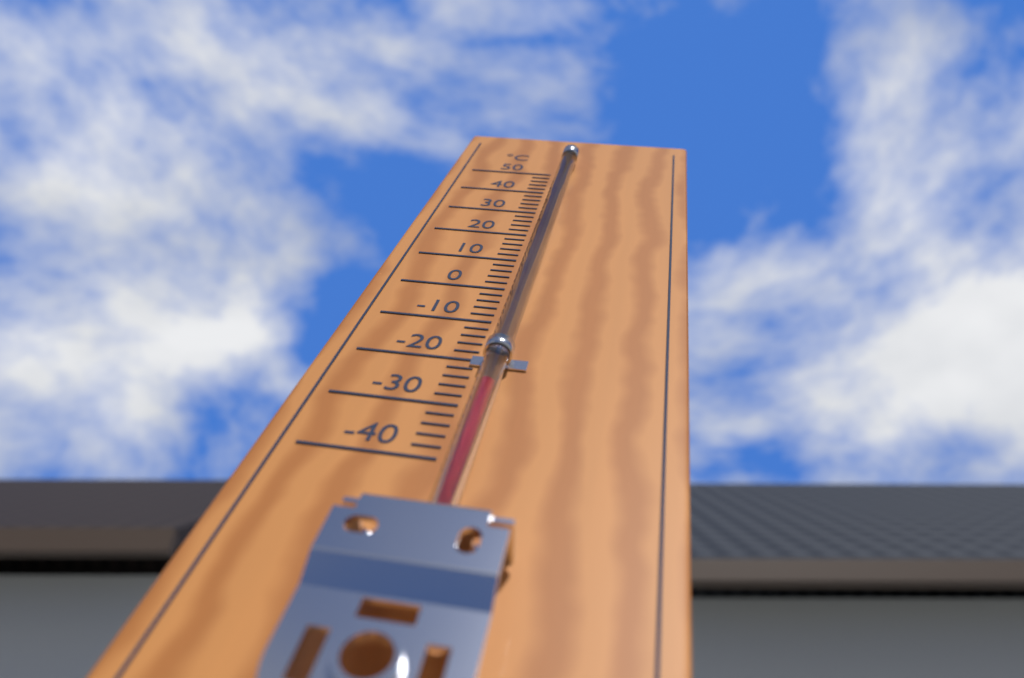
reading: -28 °C
